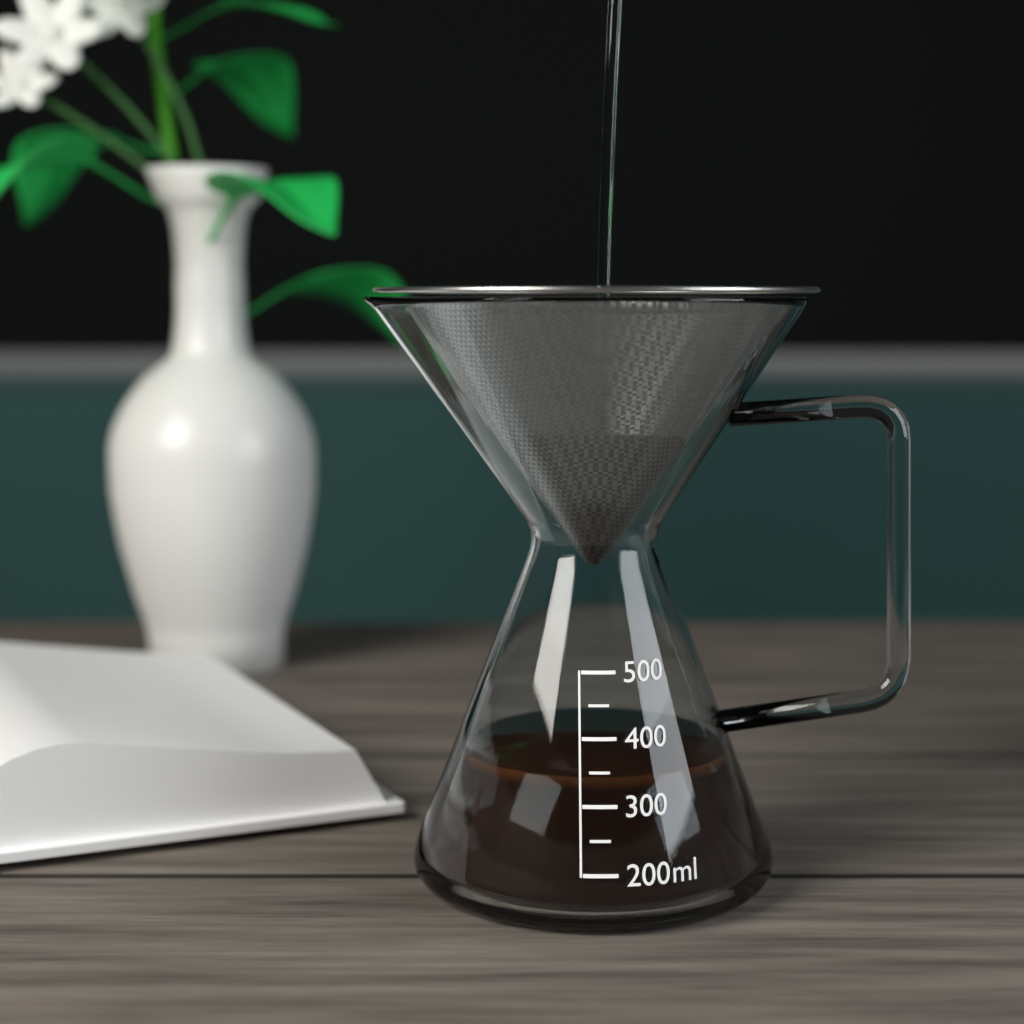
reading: 340 ml
